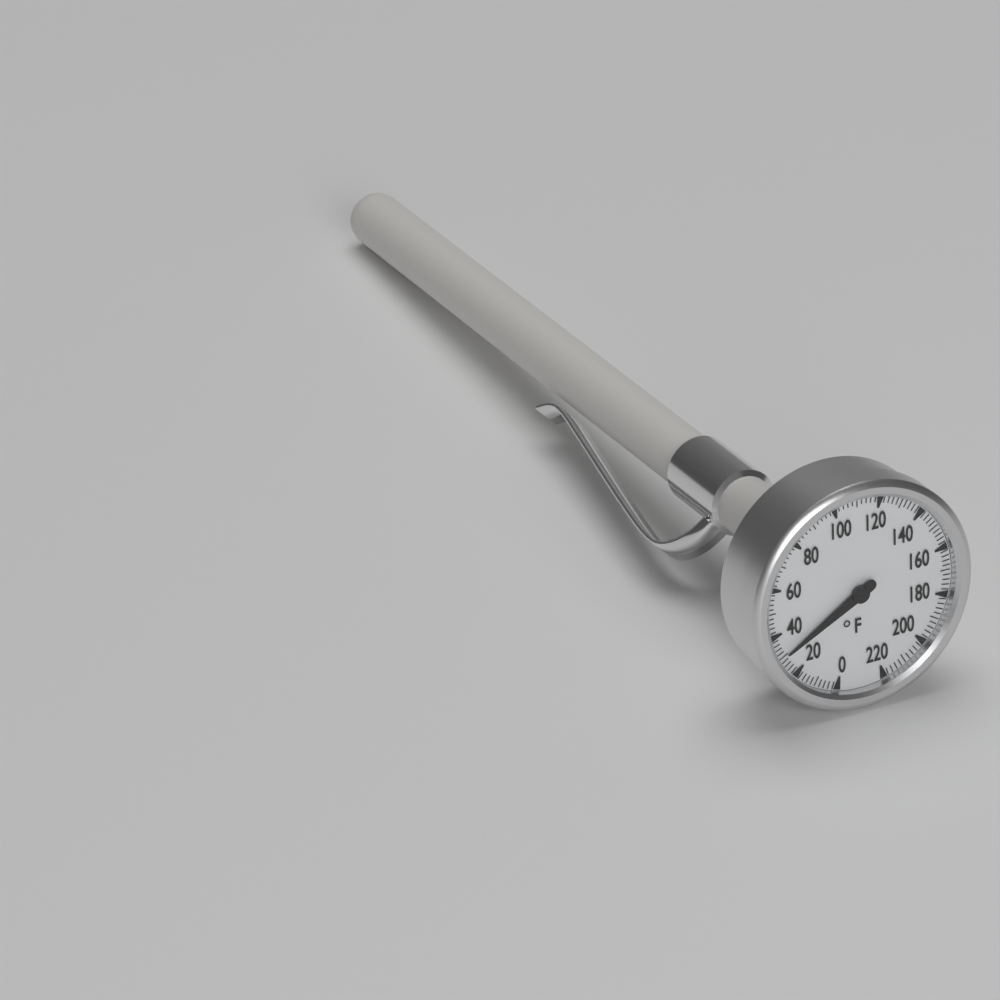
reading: 30 °F
